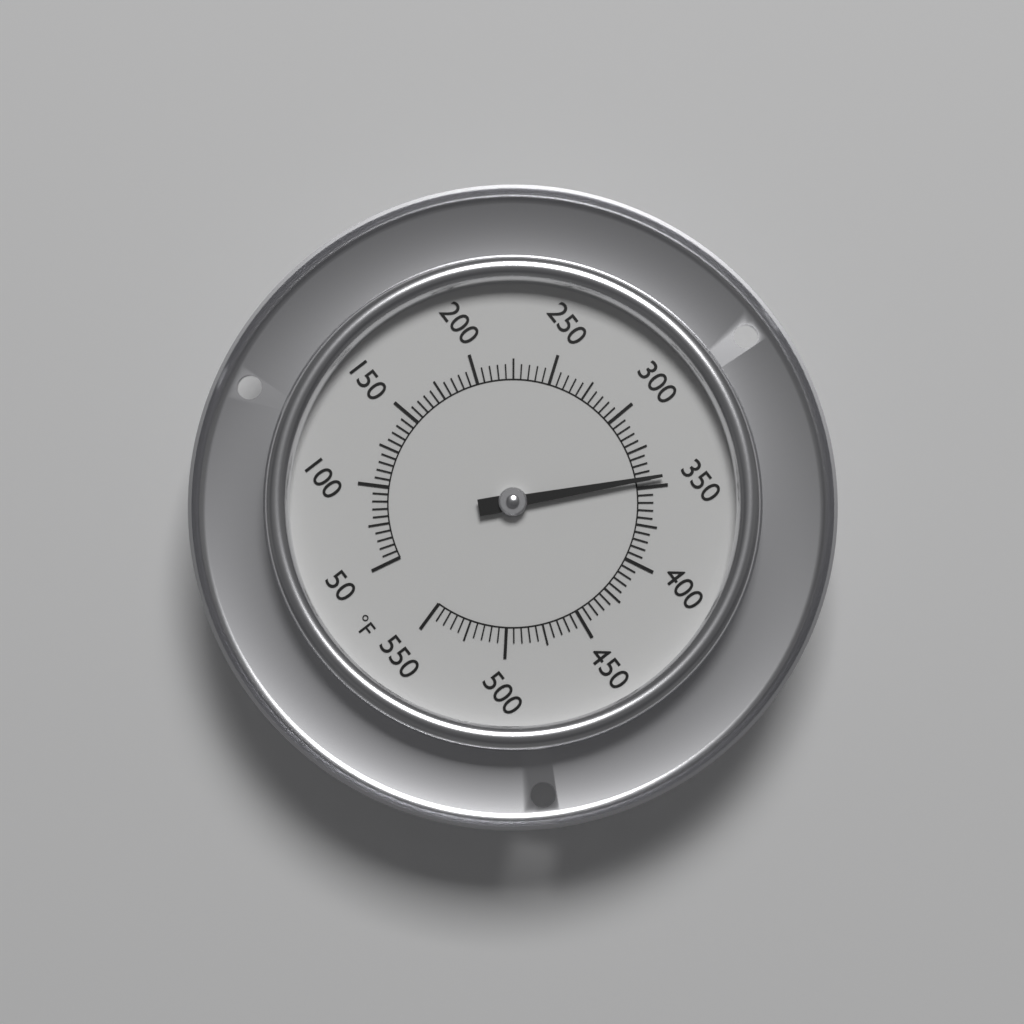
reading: 345 °F
